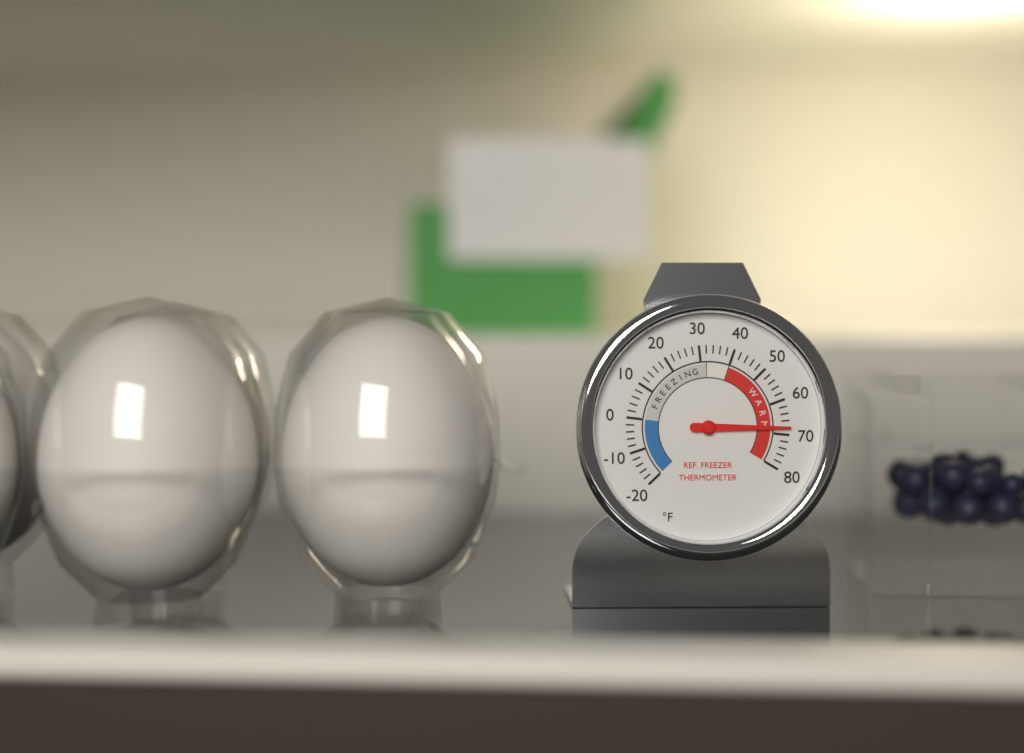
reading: 68 °F
